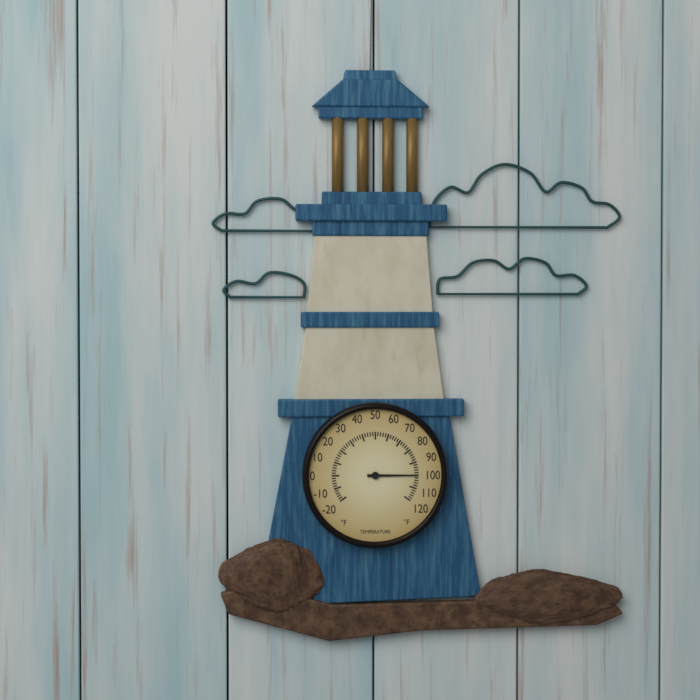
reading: 100 °F
